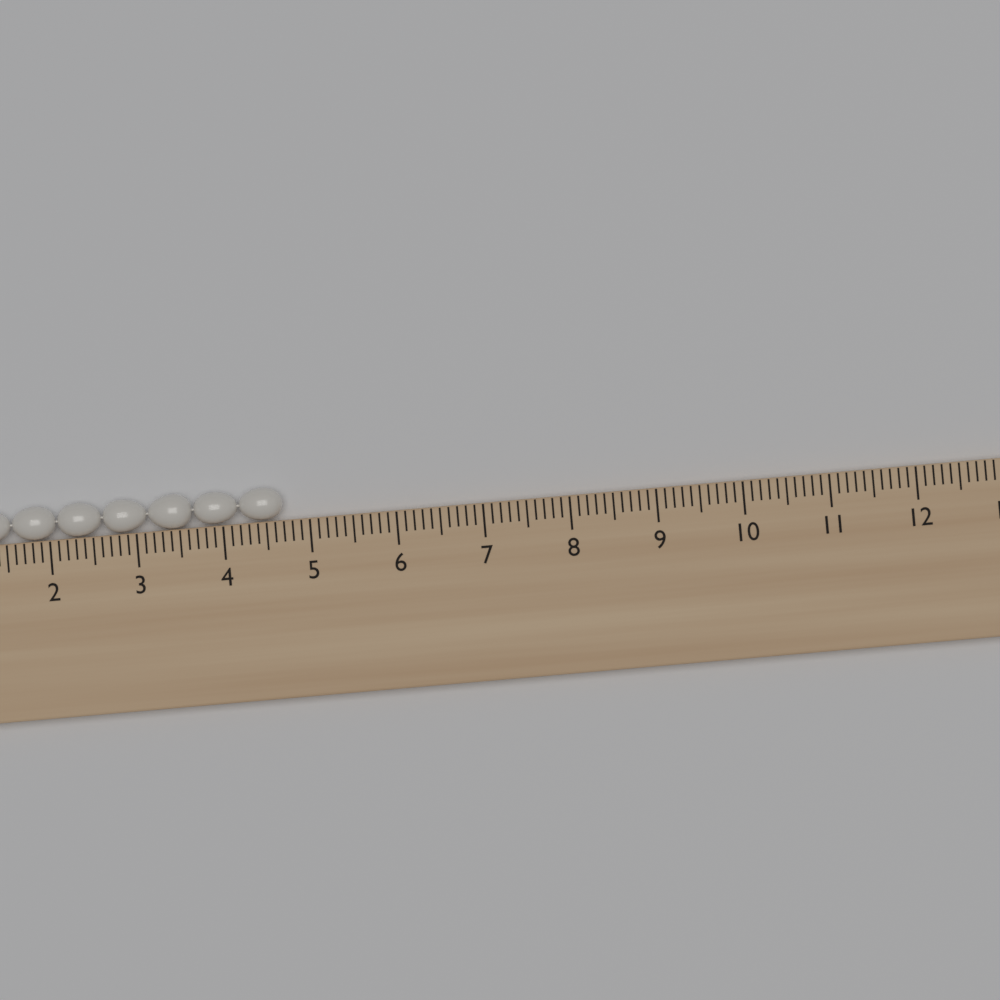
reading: 4.7 cm
